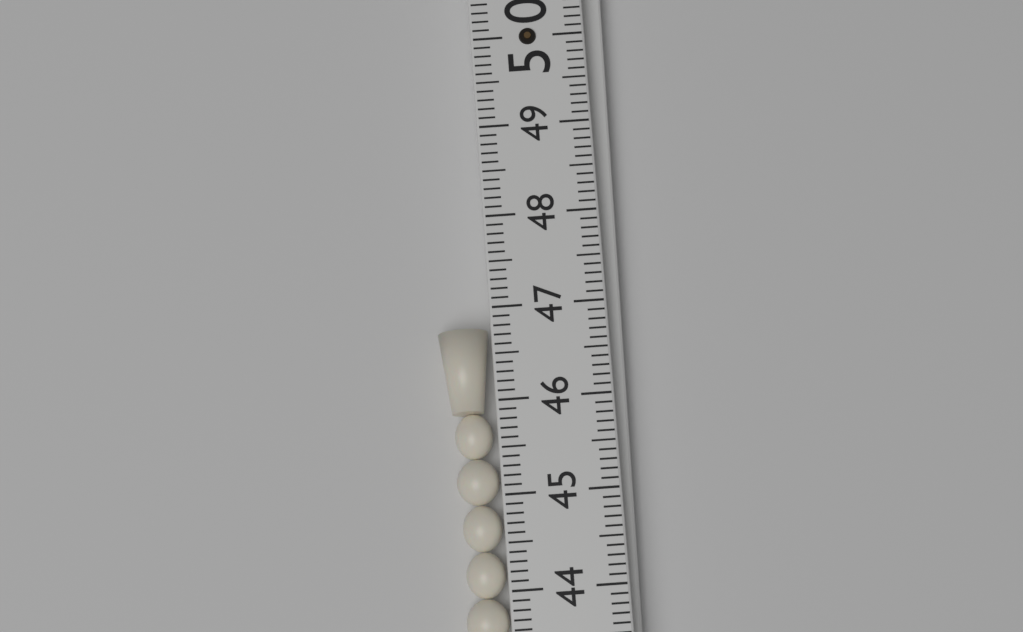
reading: 46.8 (no unit)
